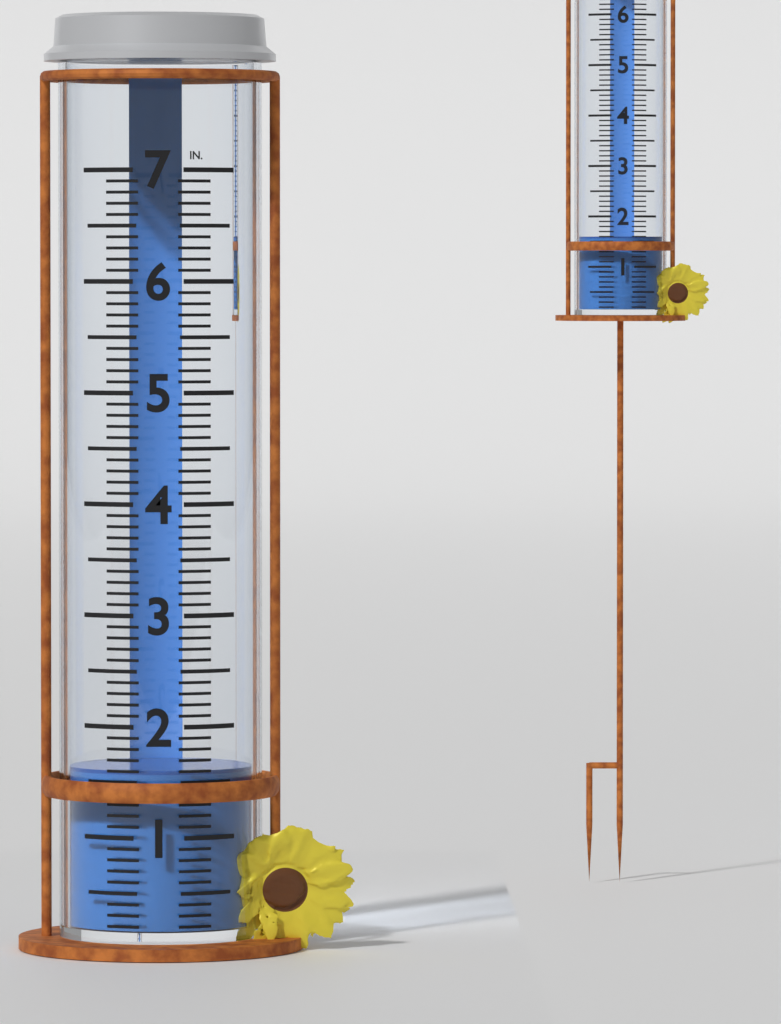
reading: 1.6 in
